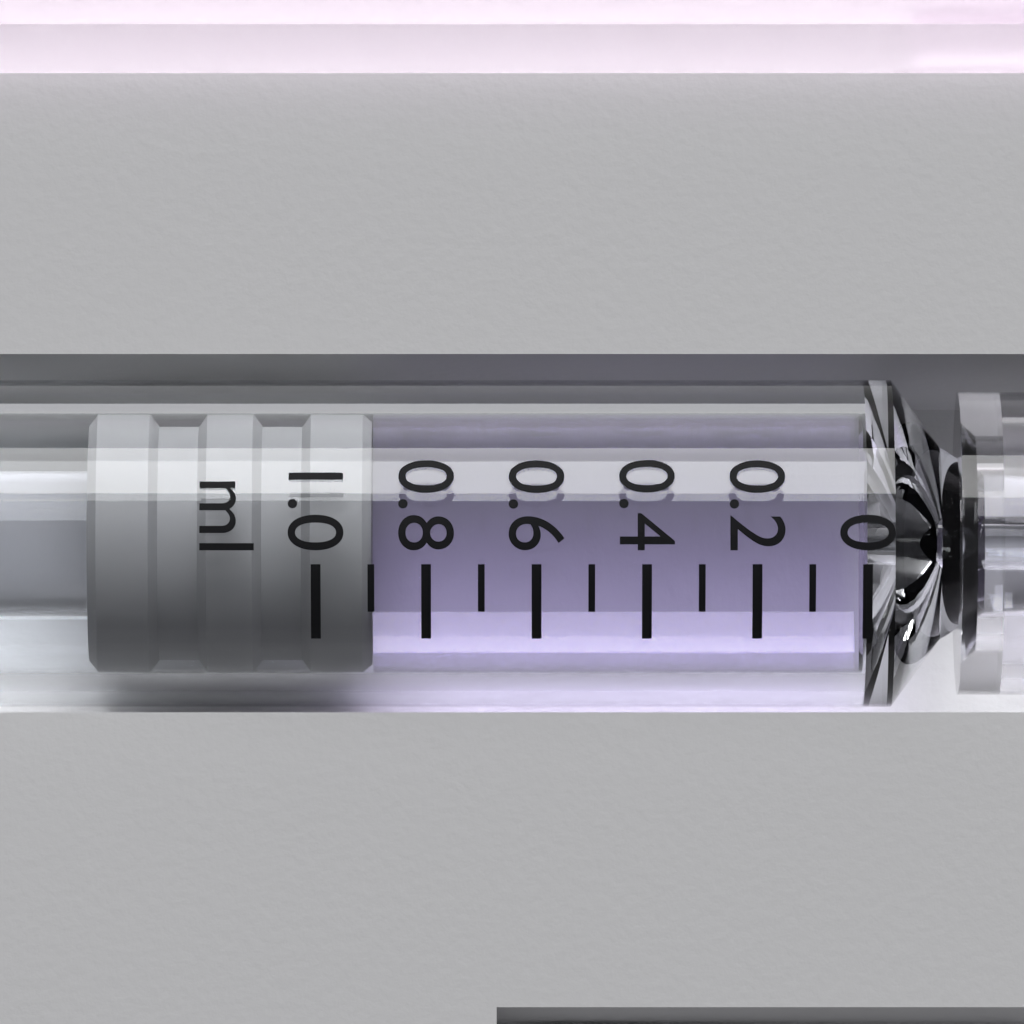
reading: 0.9 ml
